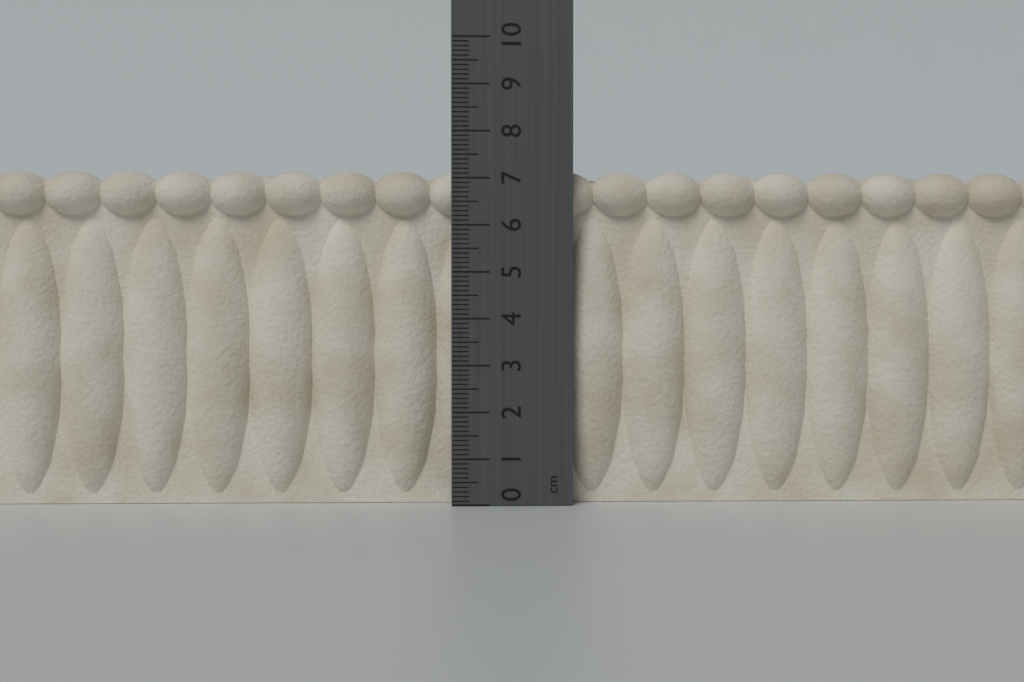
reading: 7.2 cm
